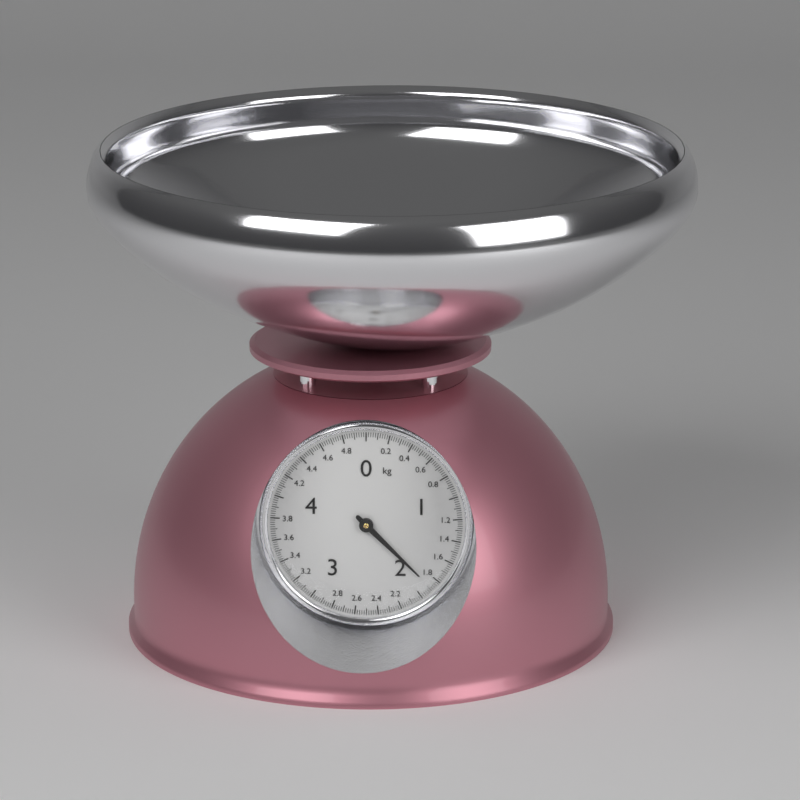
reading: 1.88 kg
